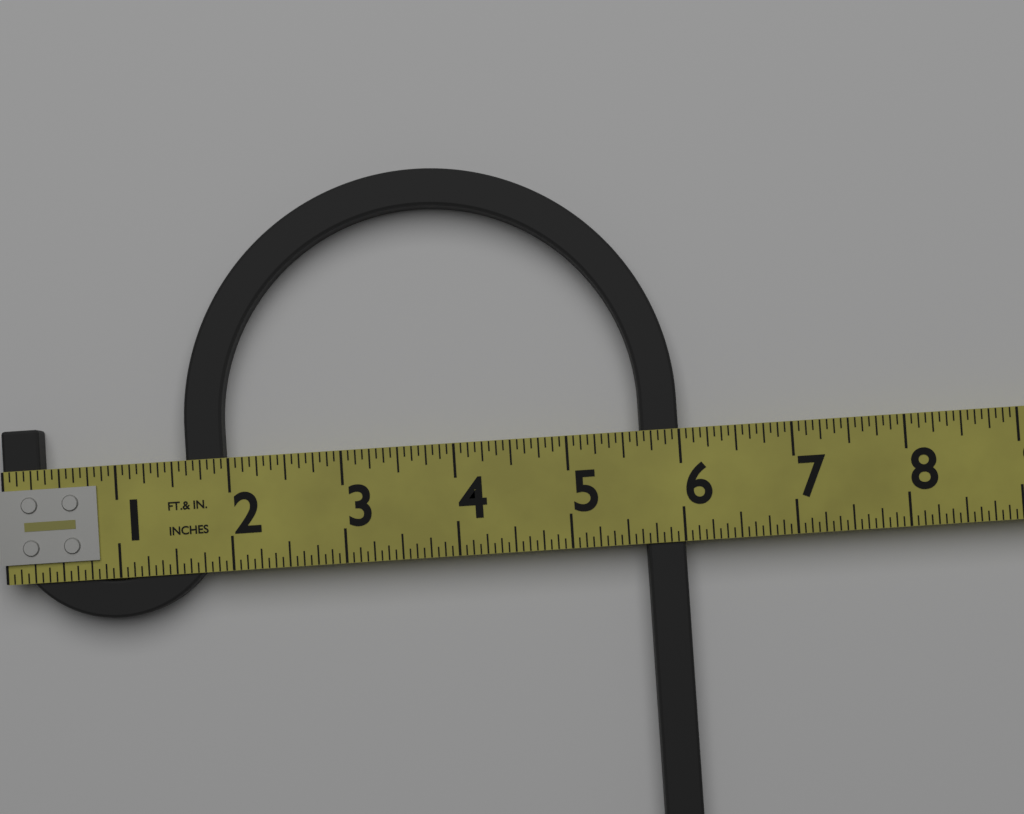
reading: 6.0000 in
